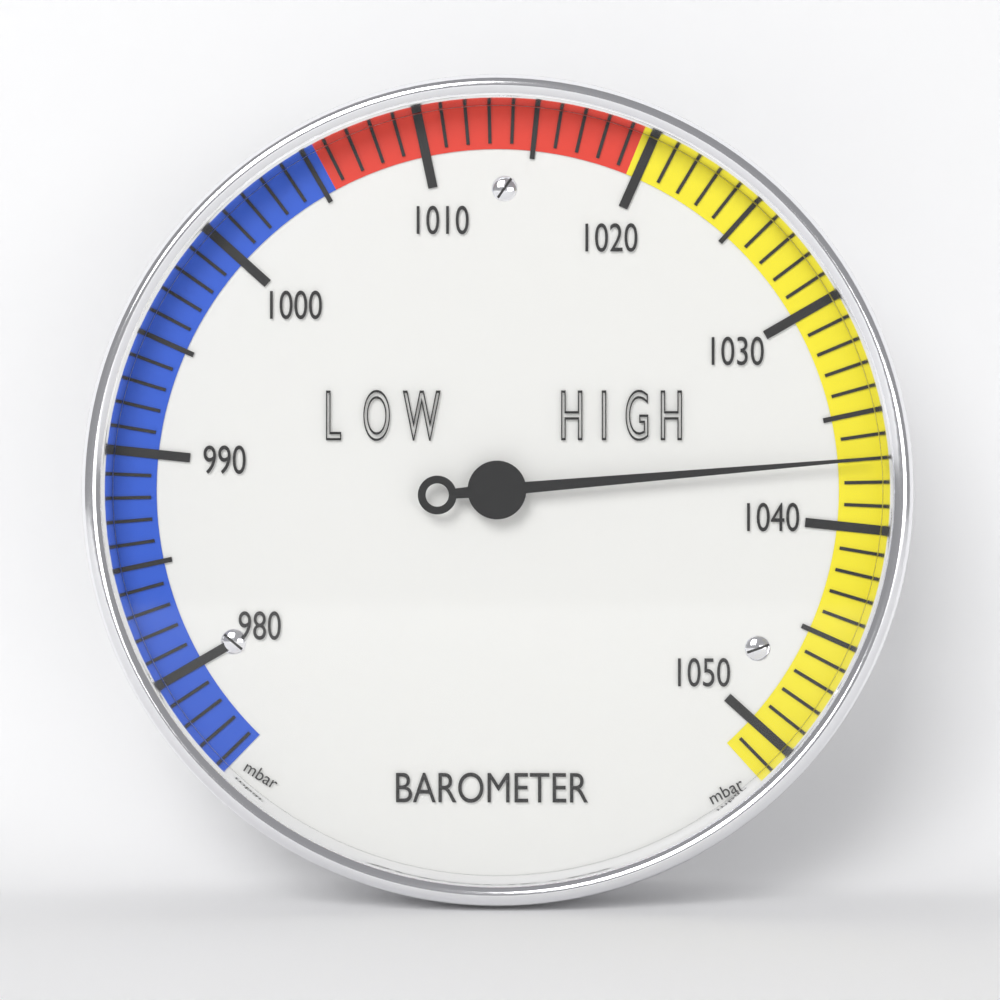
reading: 1037 mbar
